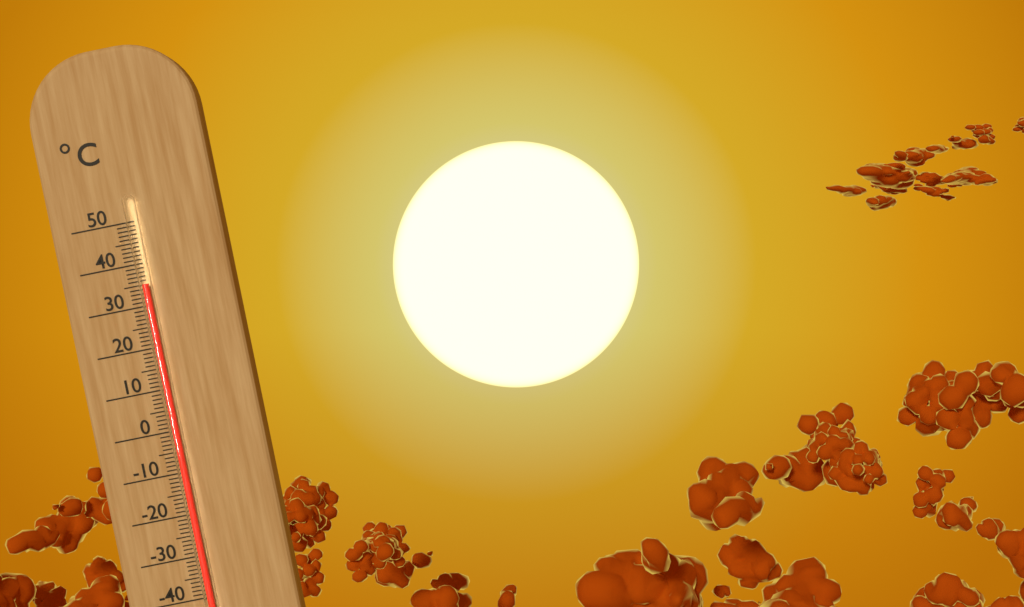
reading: 35 °C
